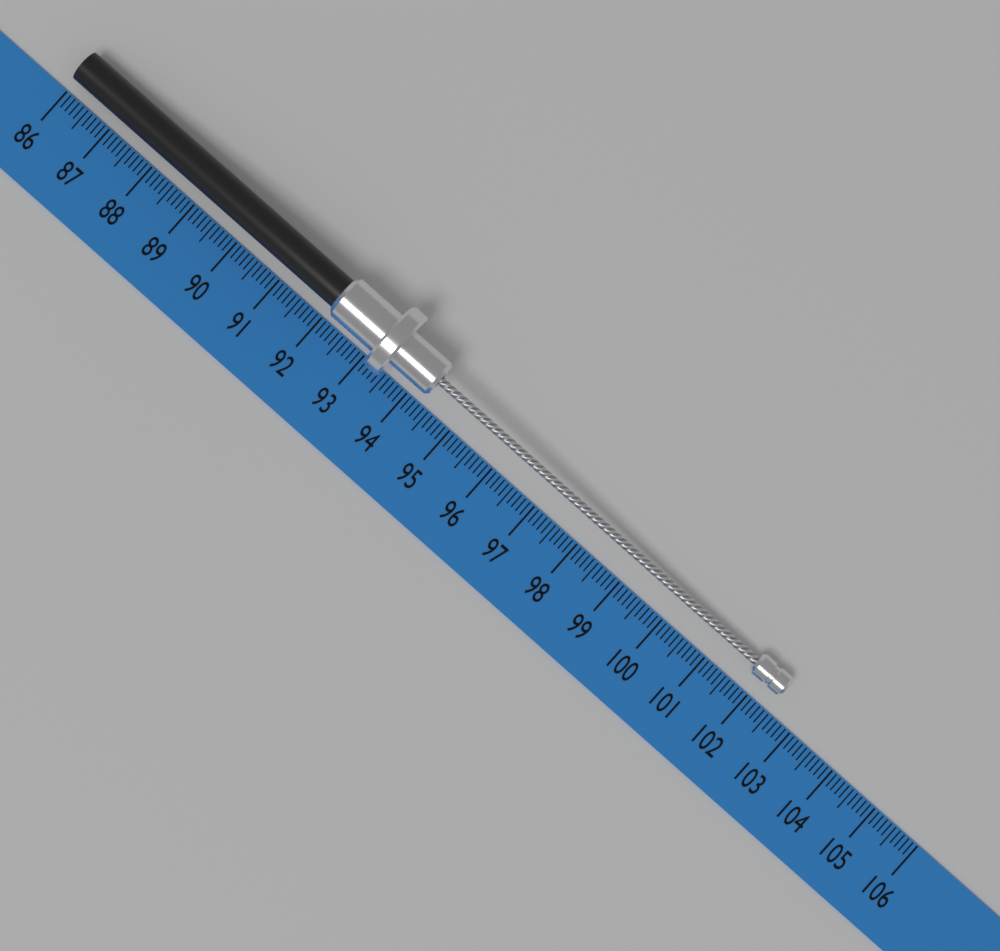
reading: 102.4 (no unit)
